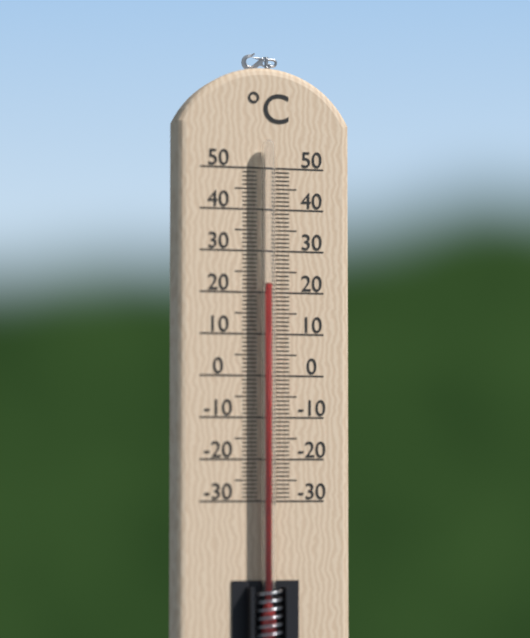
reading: 22 °C
